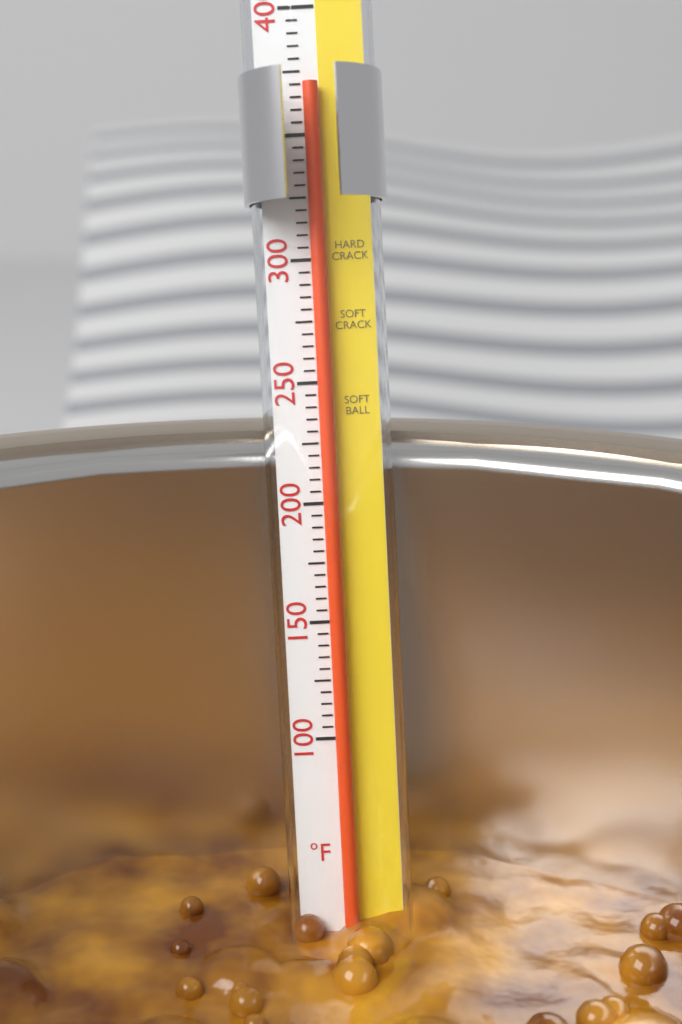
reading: 370 °F
